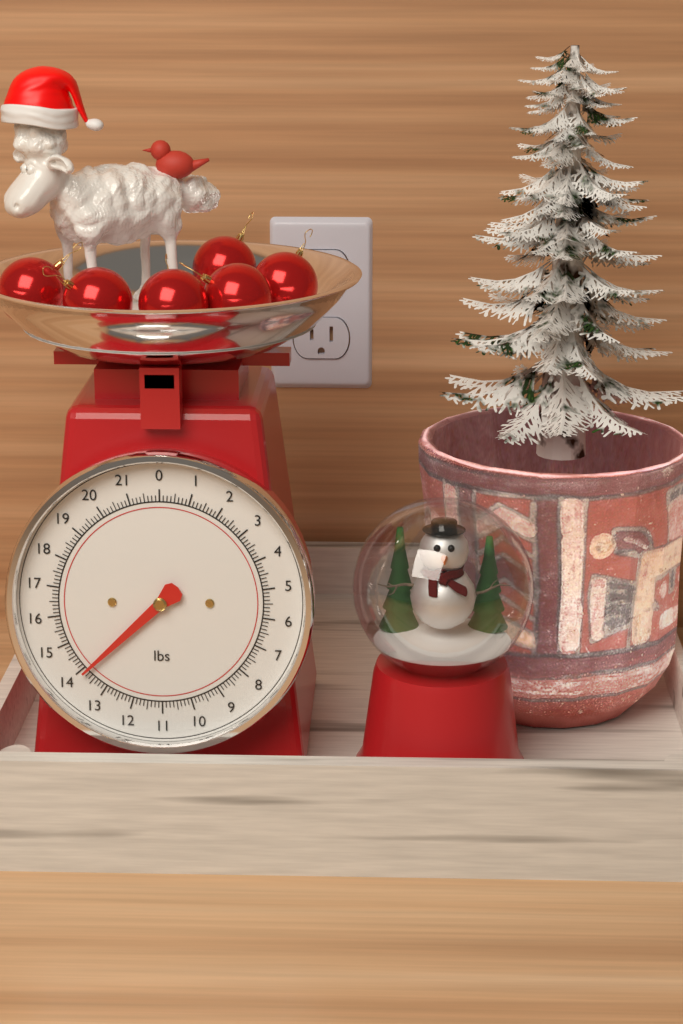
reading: 13.875 lbs
